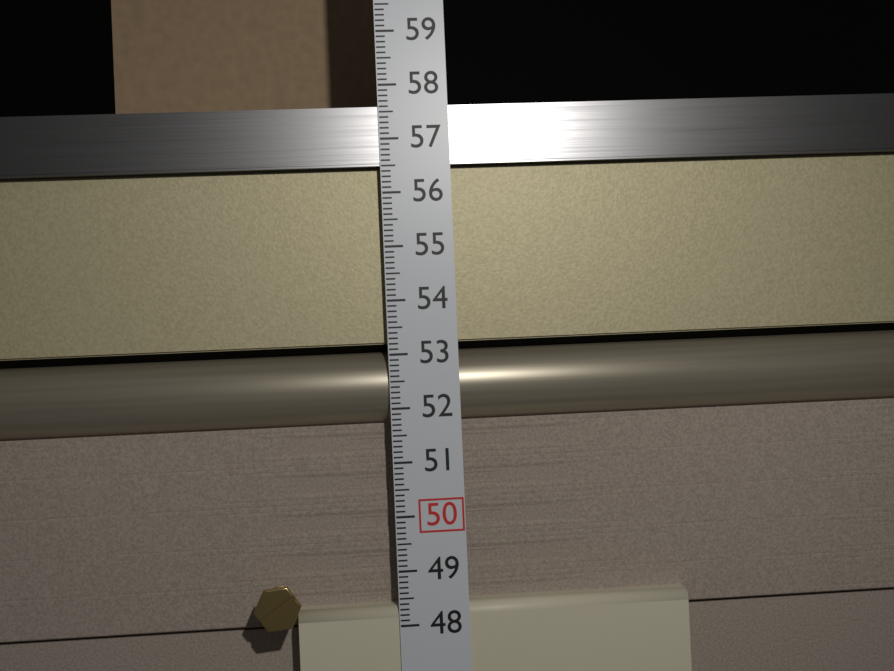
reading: 57.6 (no unit)
